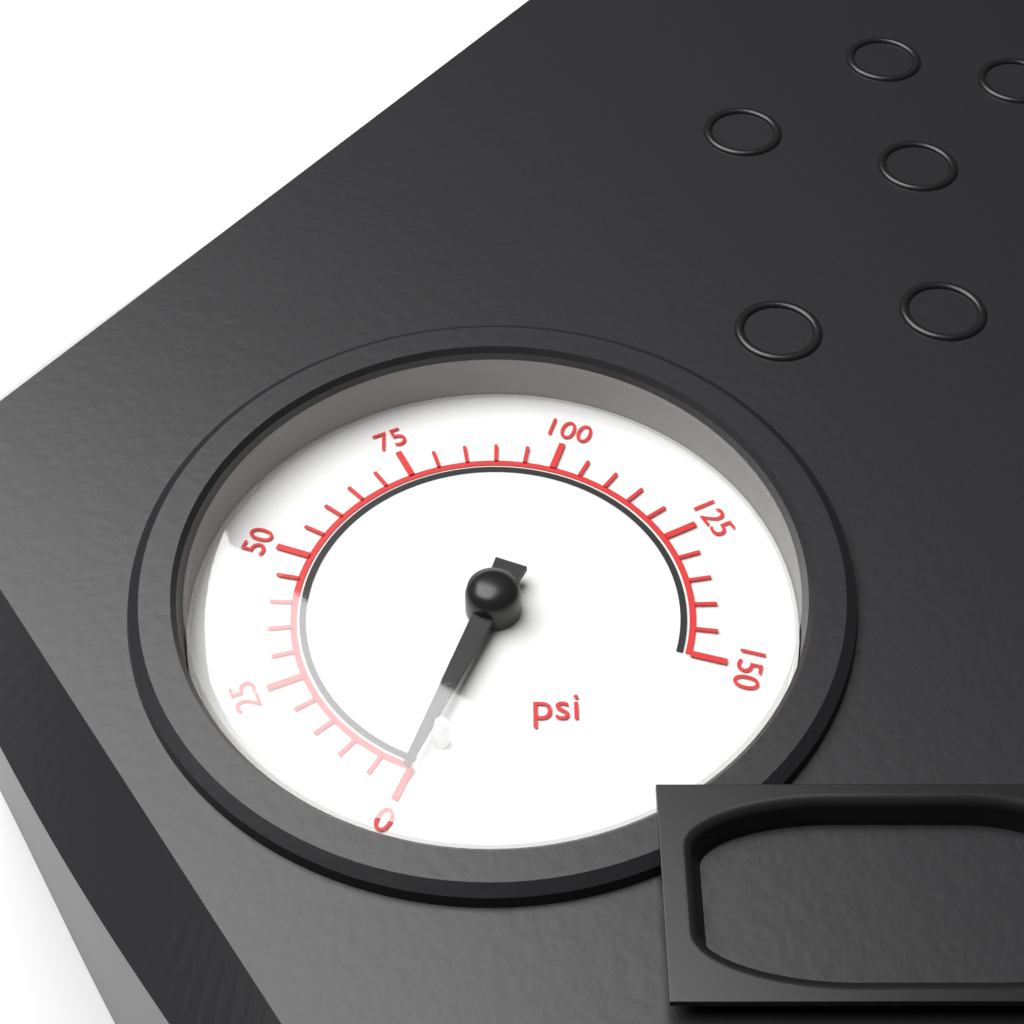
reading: 0 psi
